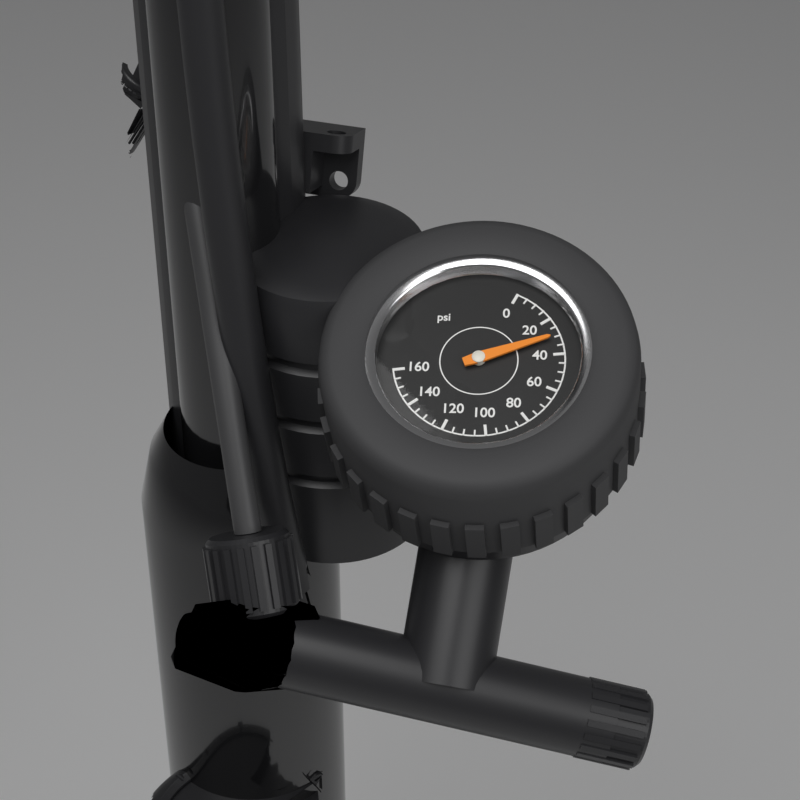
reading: 30 psi
